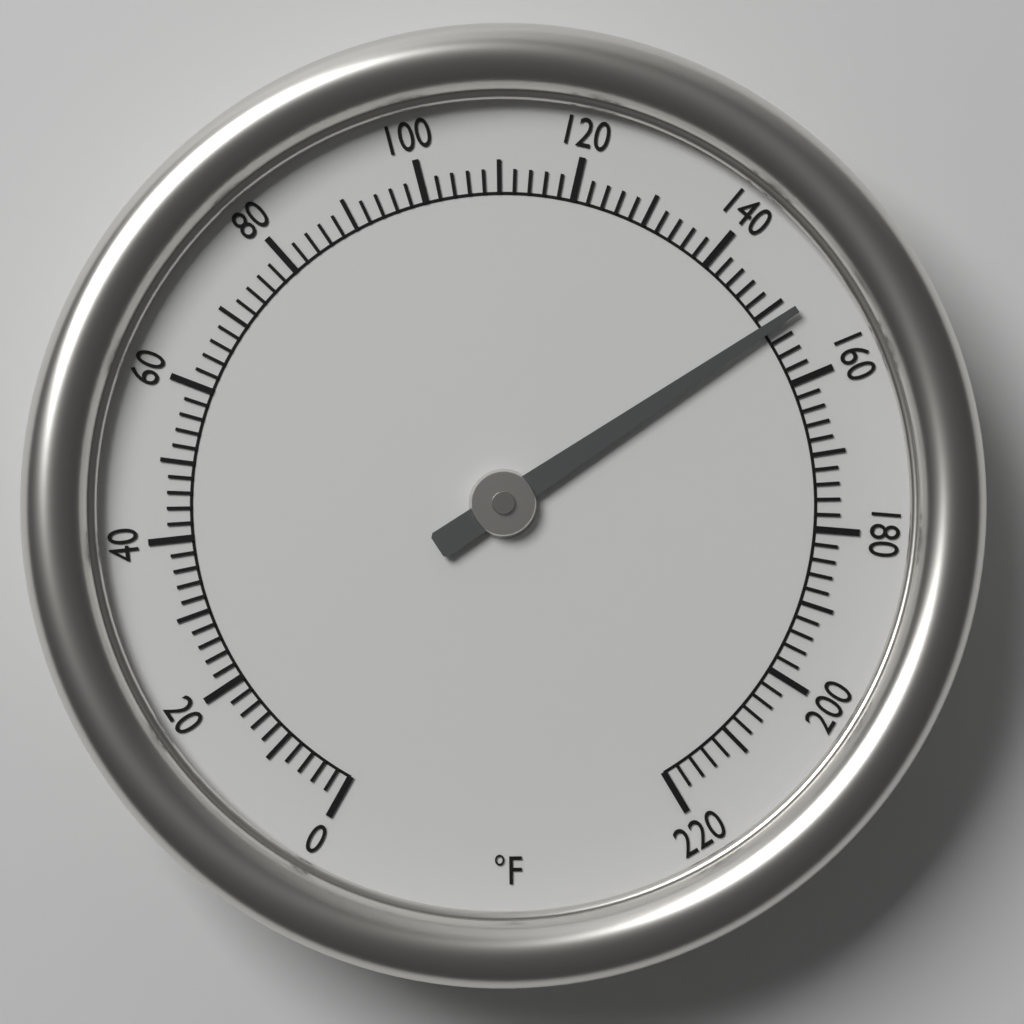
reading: 152 °F
